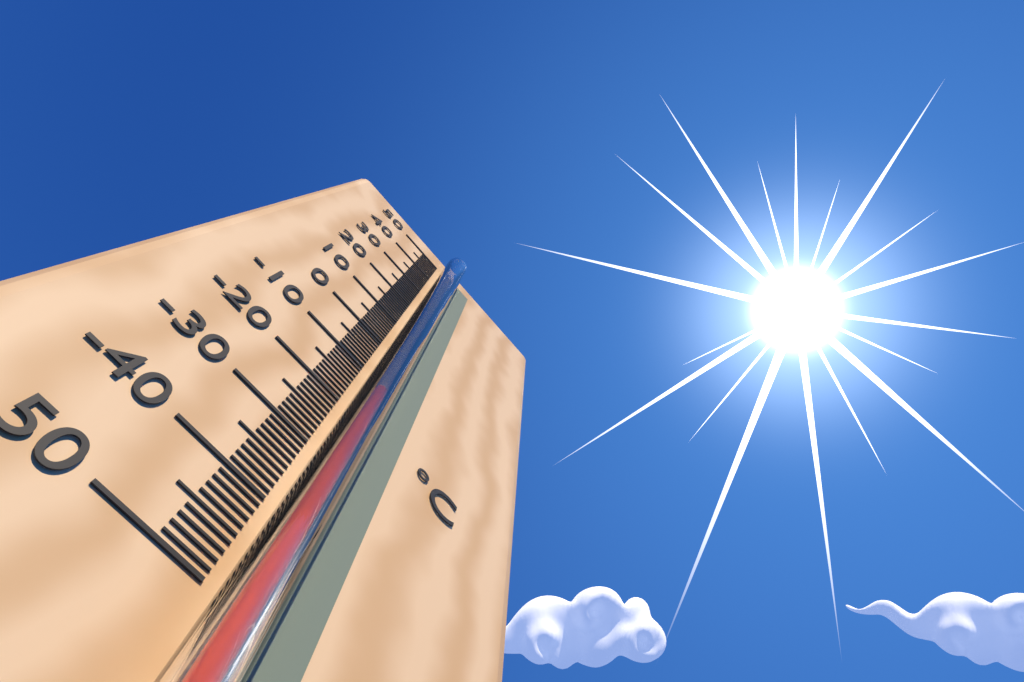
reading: -17 °C
